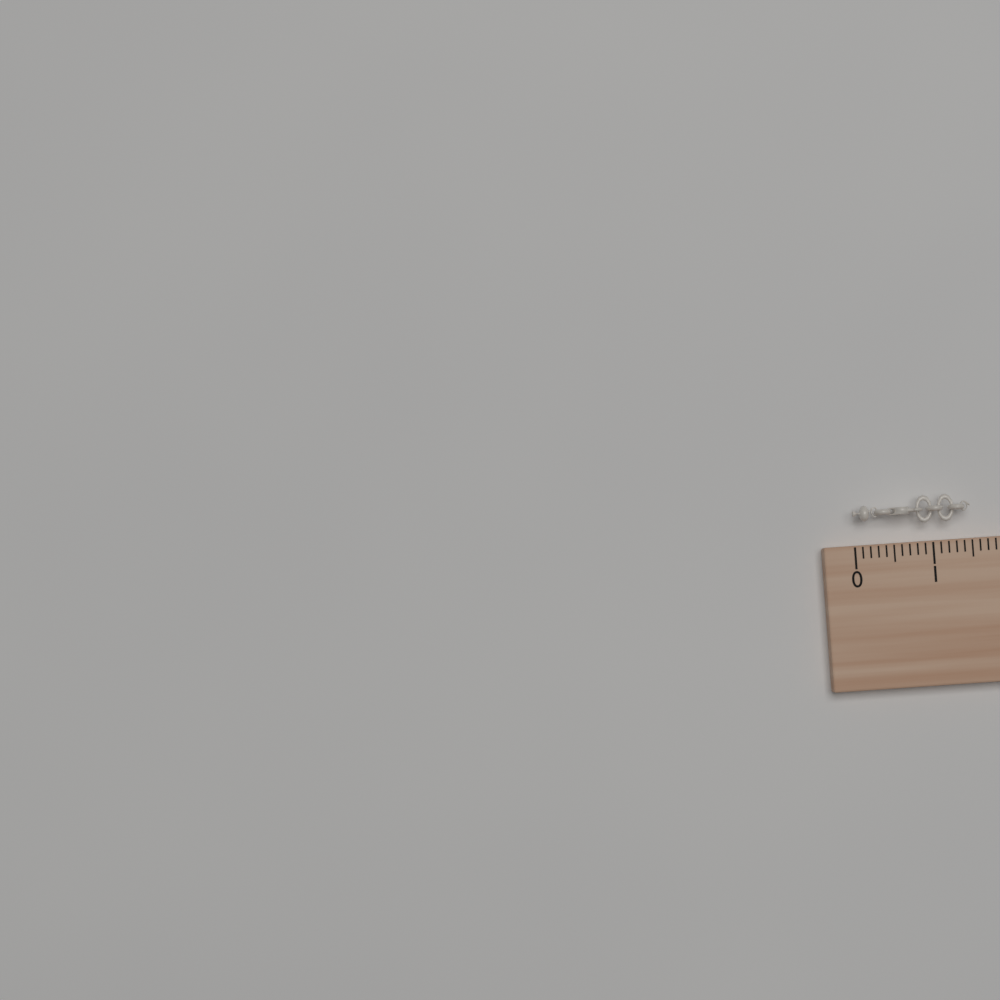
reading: 1.5 (no unit)
